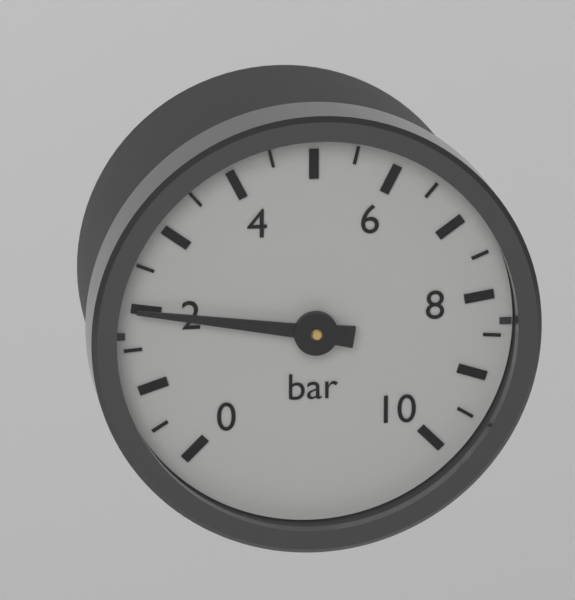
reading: 2.0 bar
